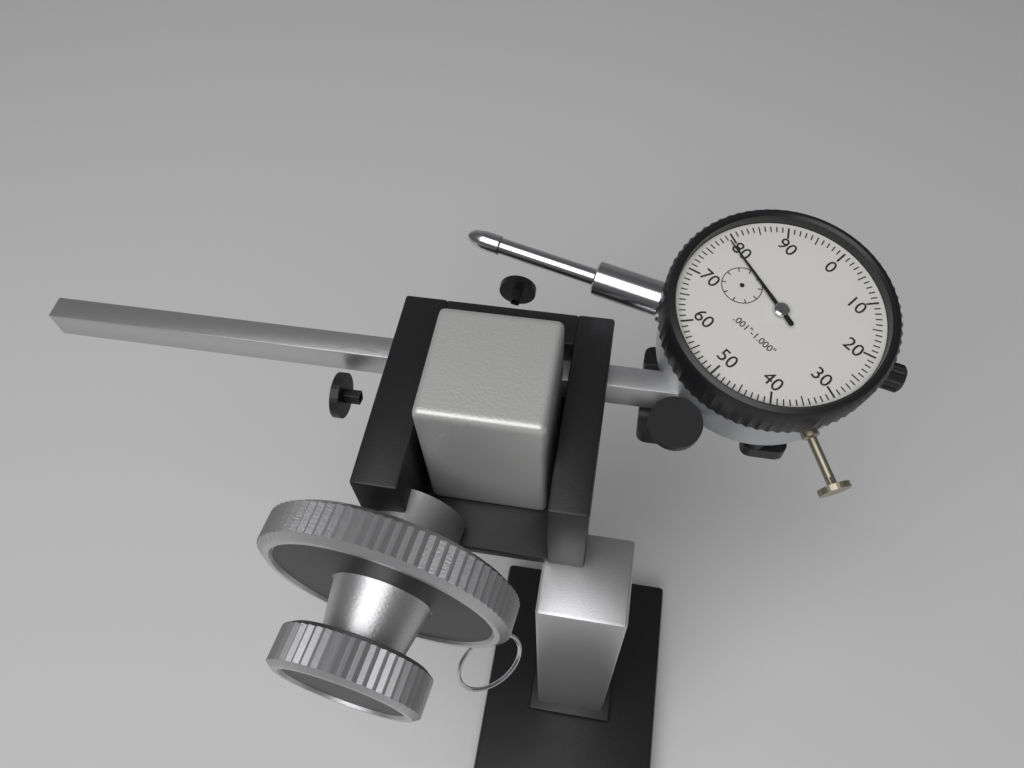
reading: 0.079 in
